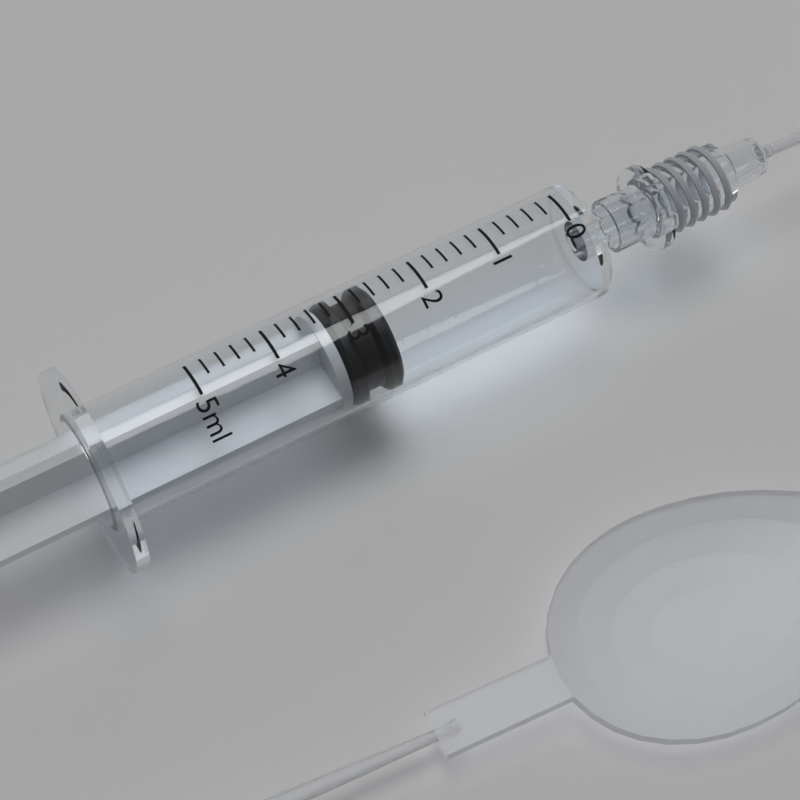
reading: 2.6 ml
